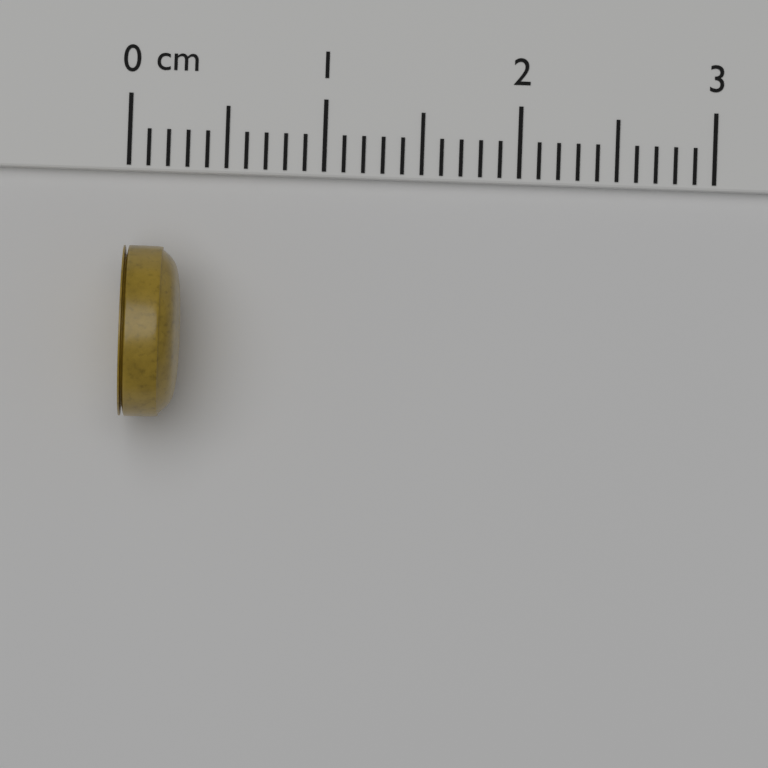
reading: 0.3 cm
